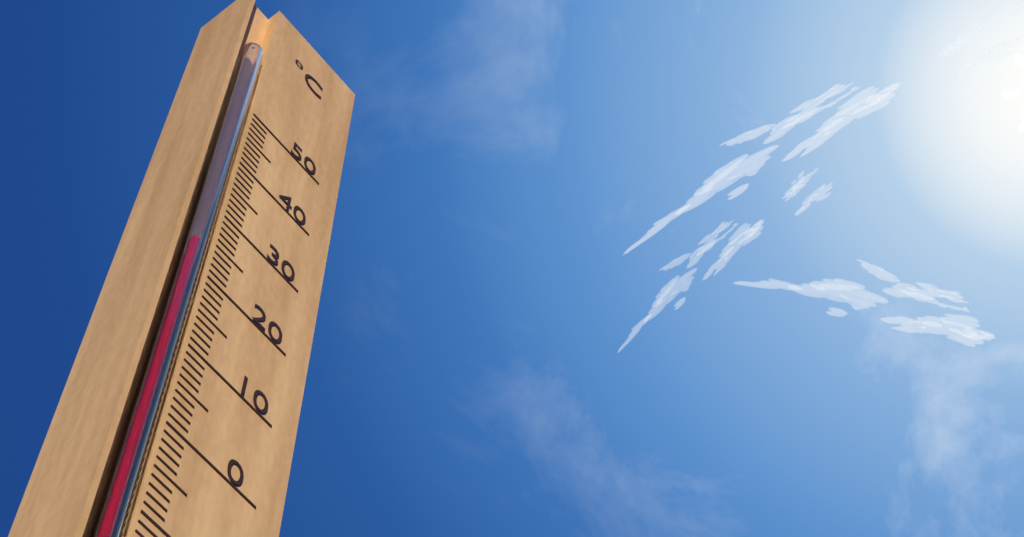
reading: 23 °C
